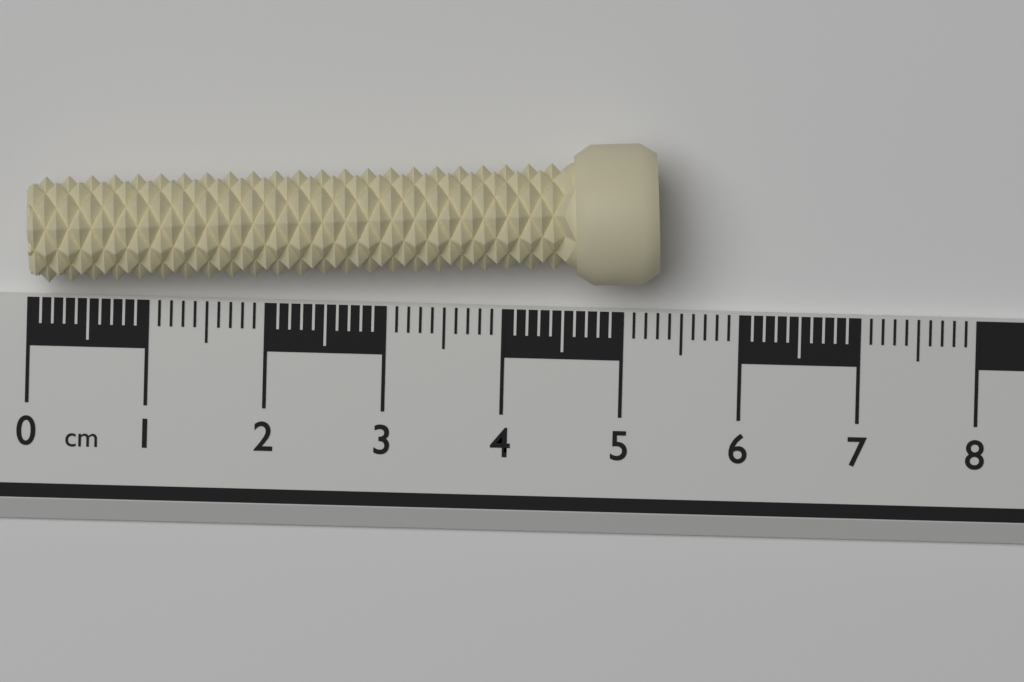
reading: 5.3 cm
